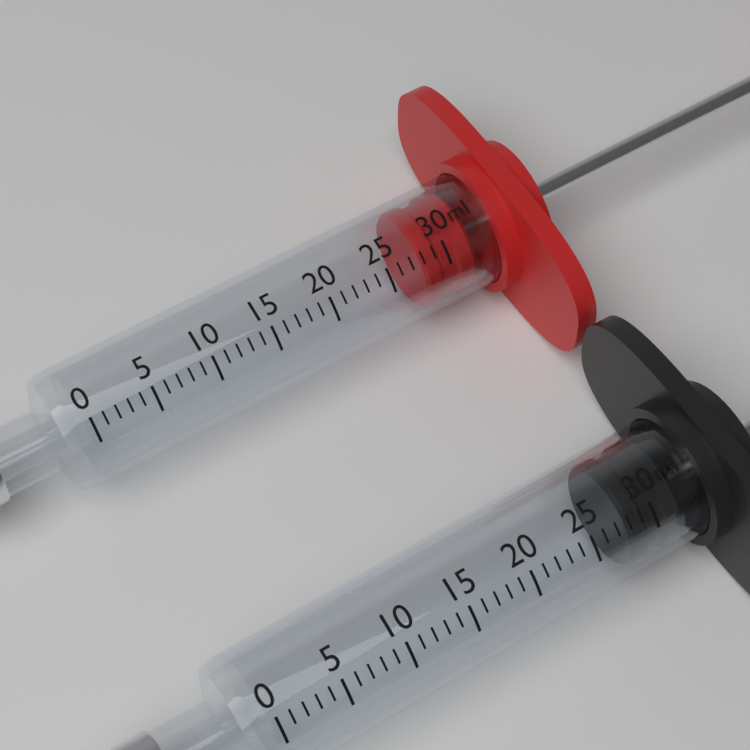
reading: 28 ml
